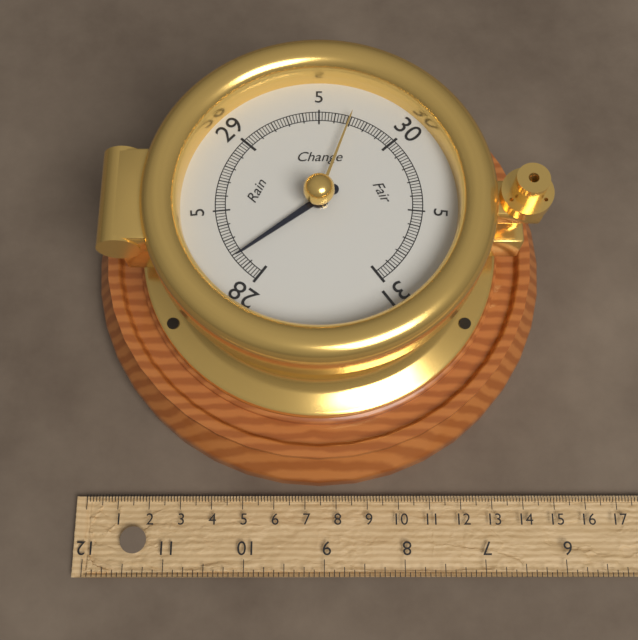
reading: 28.18 inHg
